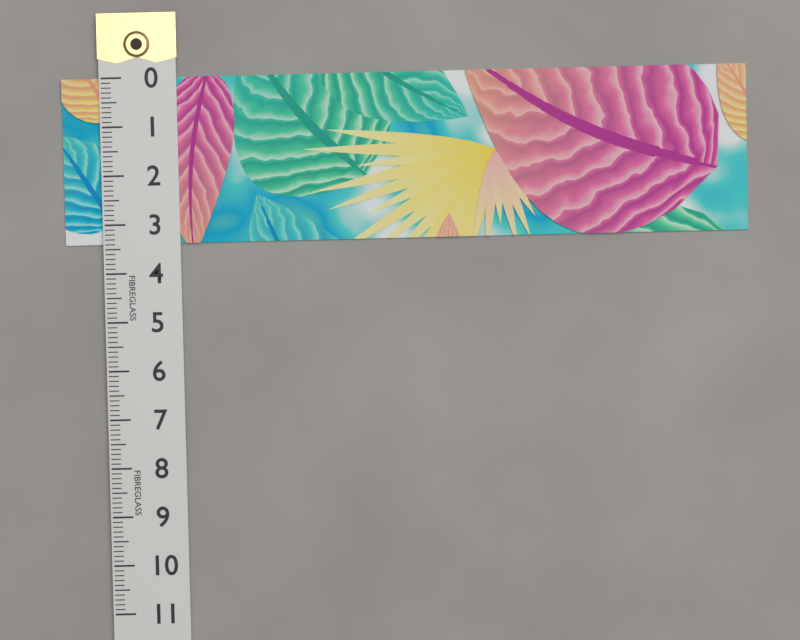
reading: 3.4 (no unit)
